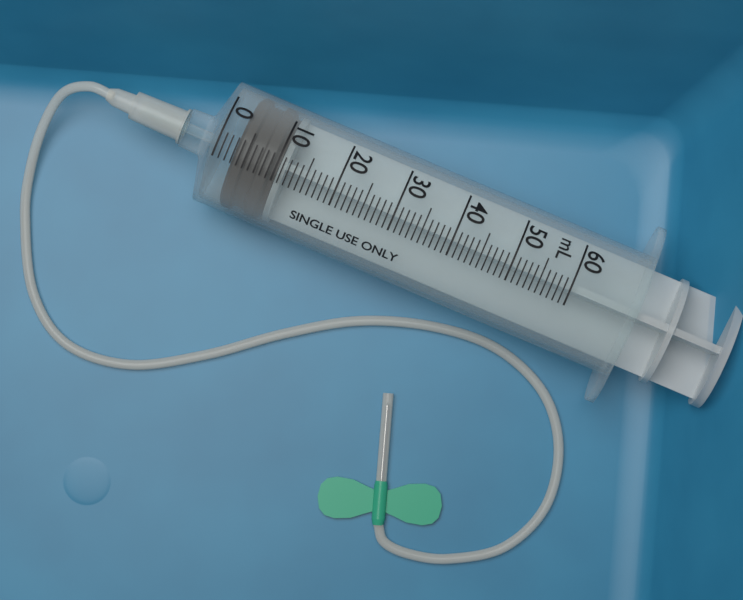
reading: 3 mL
